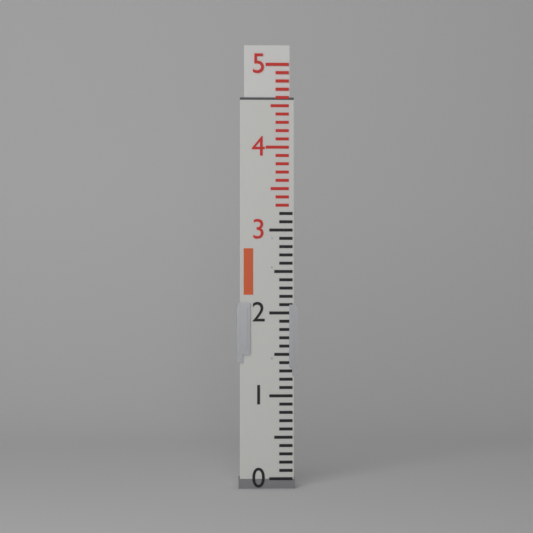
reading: 4.6 (no unit)
